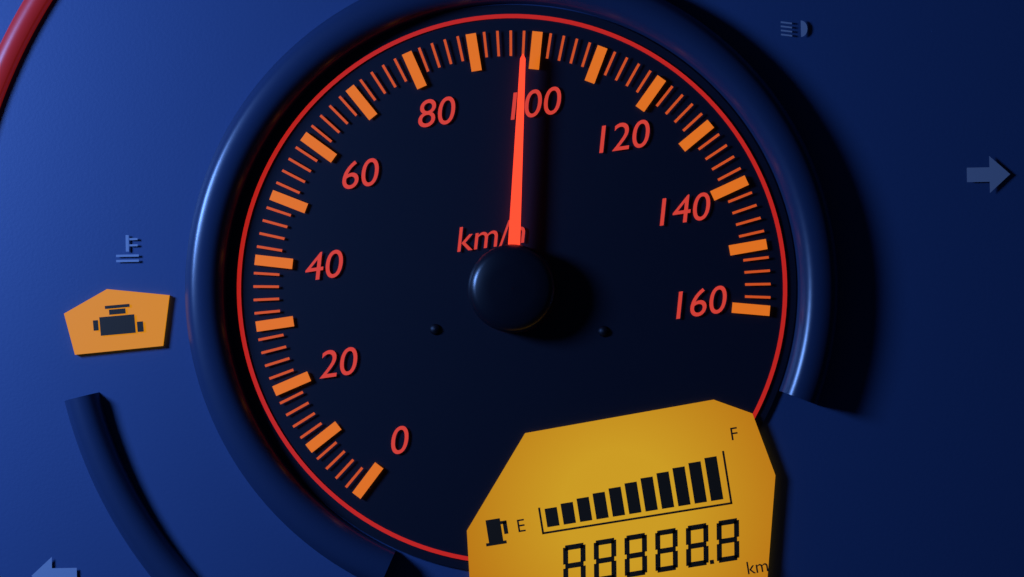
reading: 98 km/h
